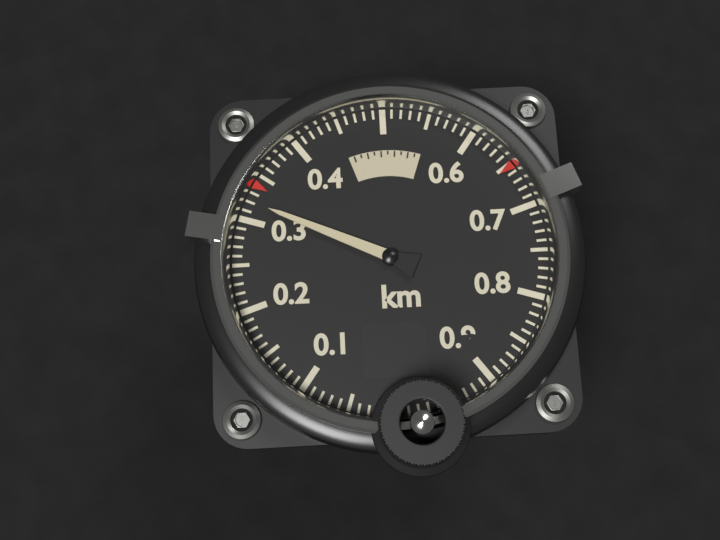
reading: 0.32 km
